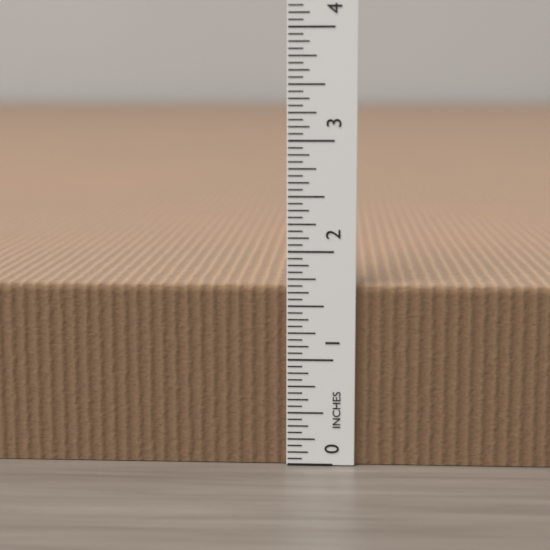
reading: 1.6875 in
